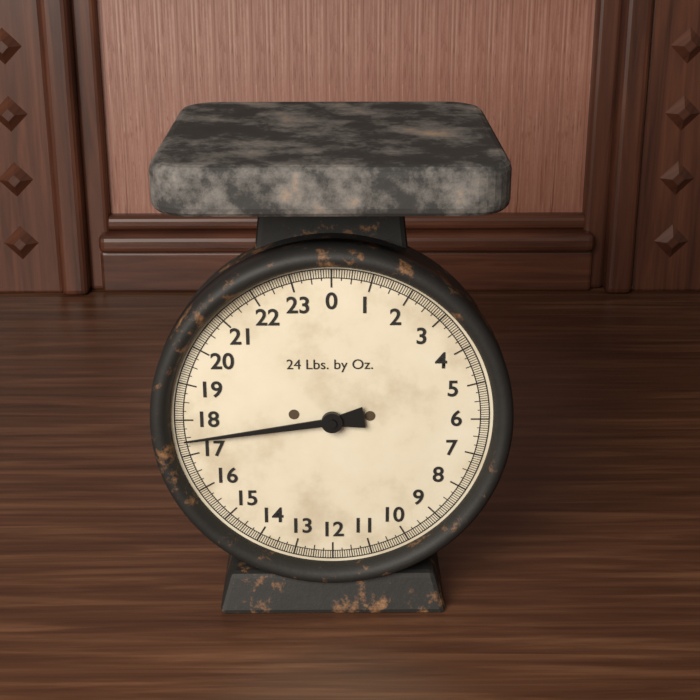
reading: 17.4375 lb
